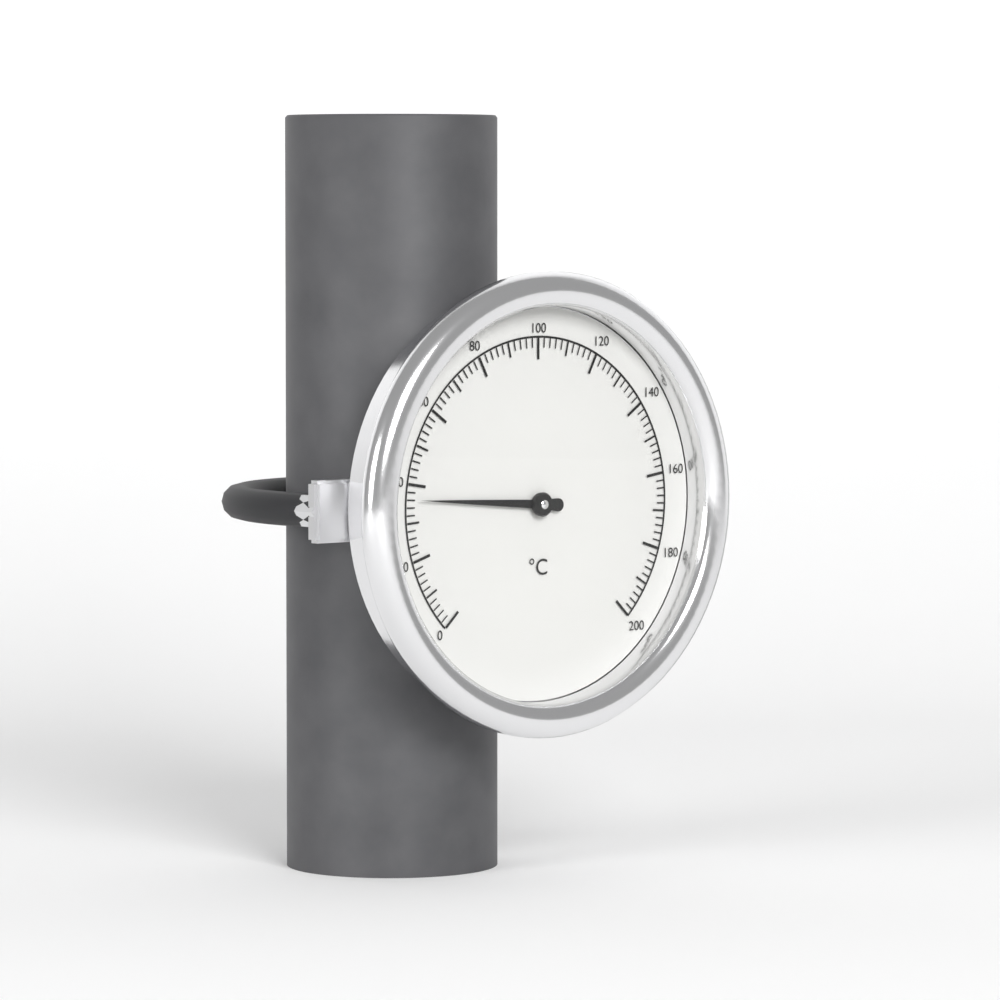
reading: 36 °C
